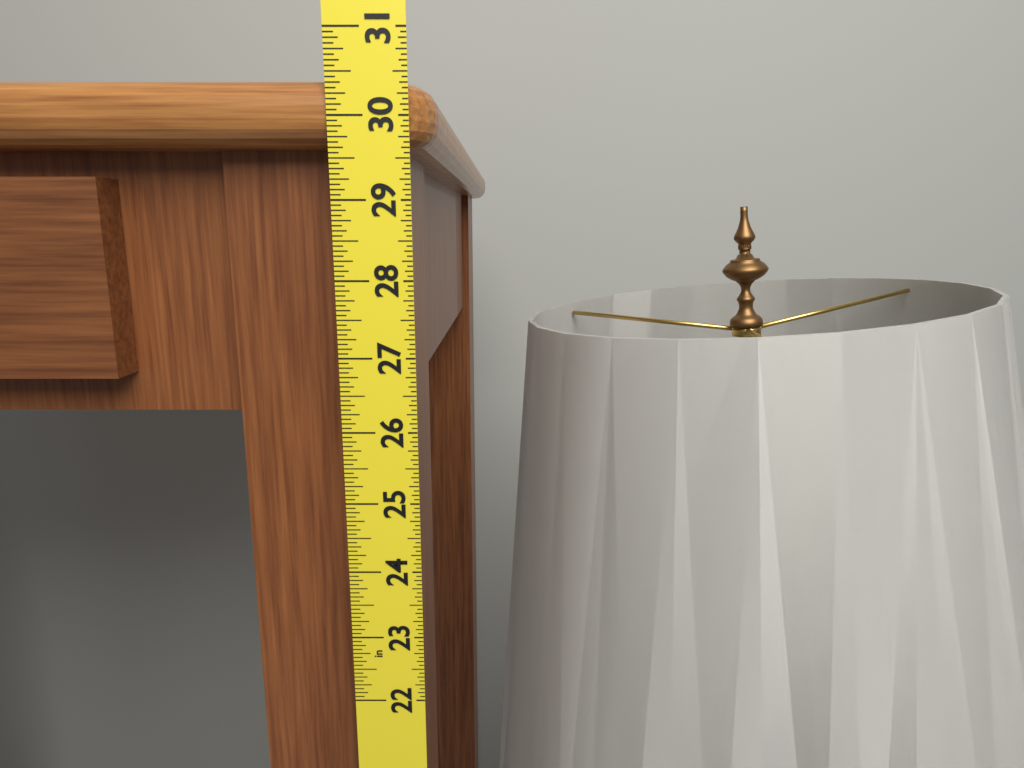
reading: 30.4375 in
